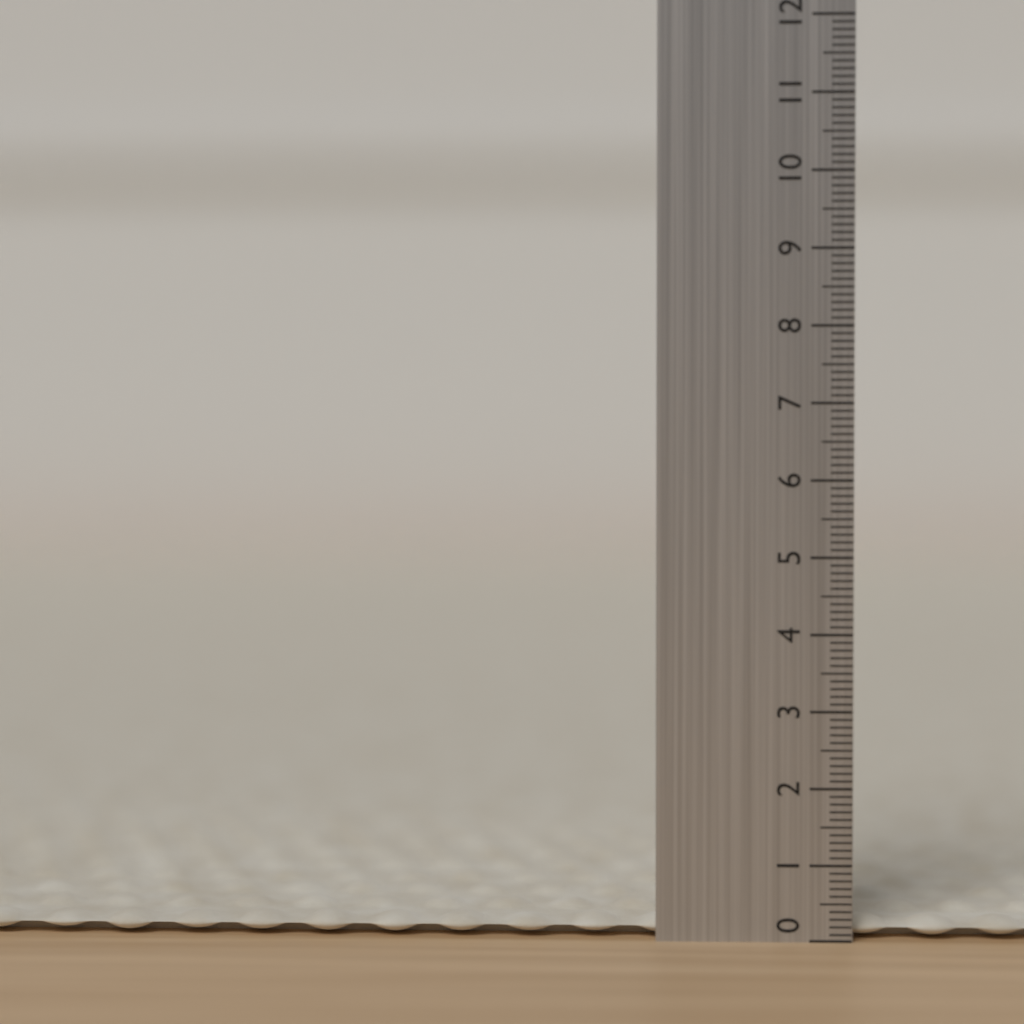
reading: 0.3 (no unit)
